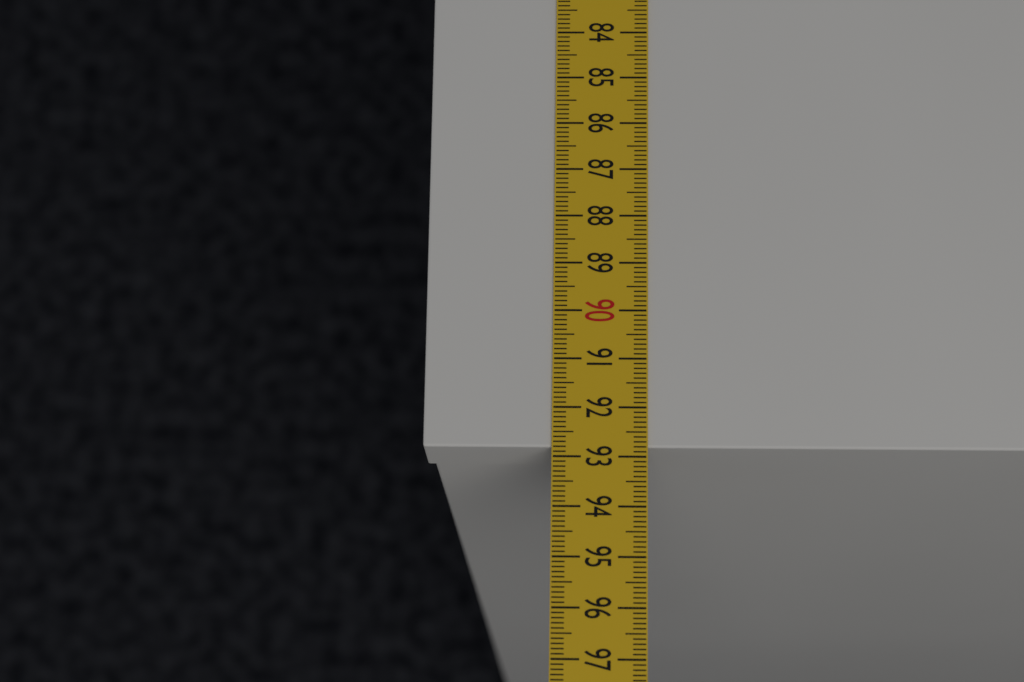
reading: 92.8 cm
